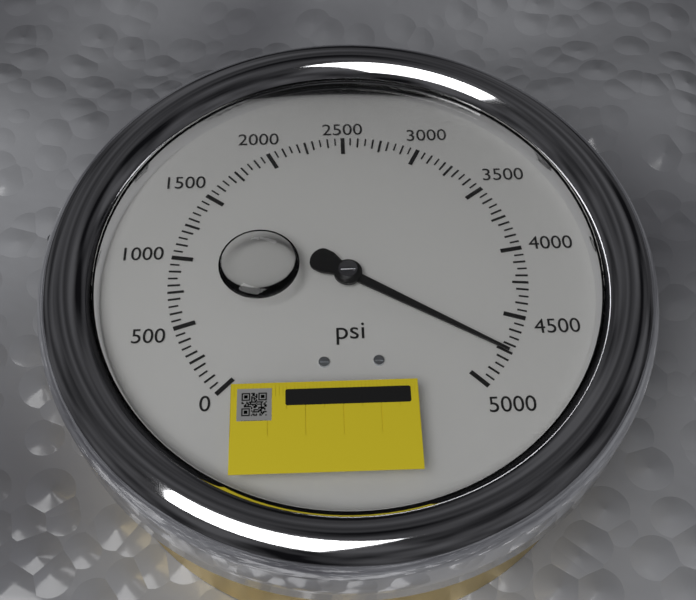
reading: 4750 psi
